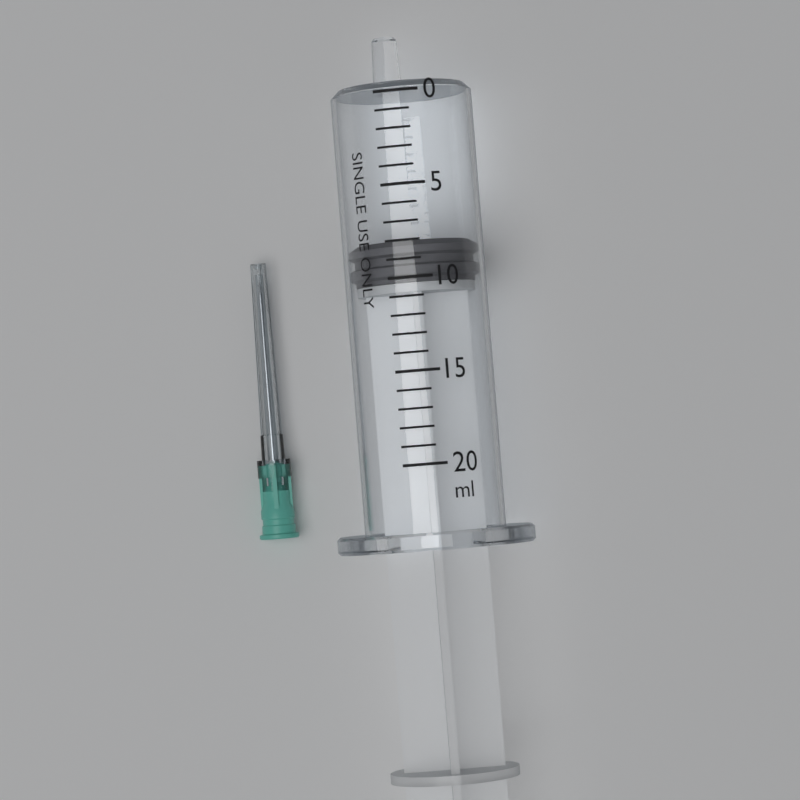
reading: 8 ml
